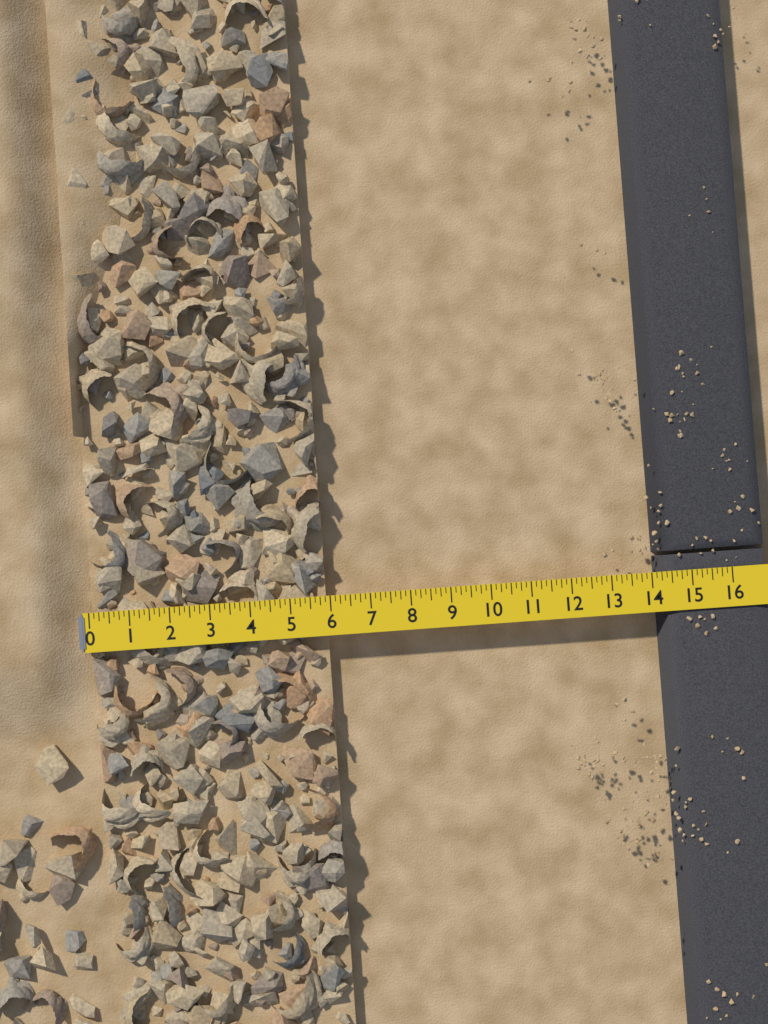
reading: 5.875 (no unit)
